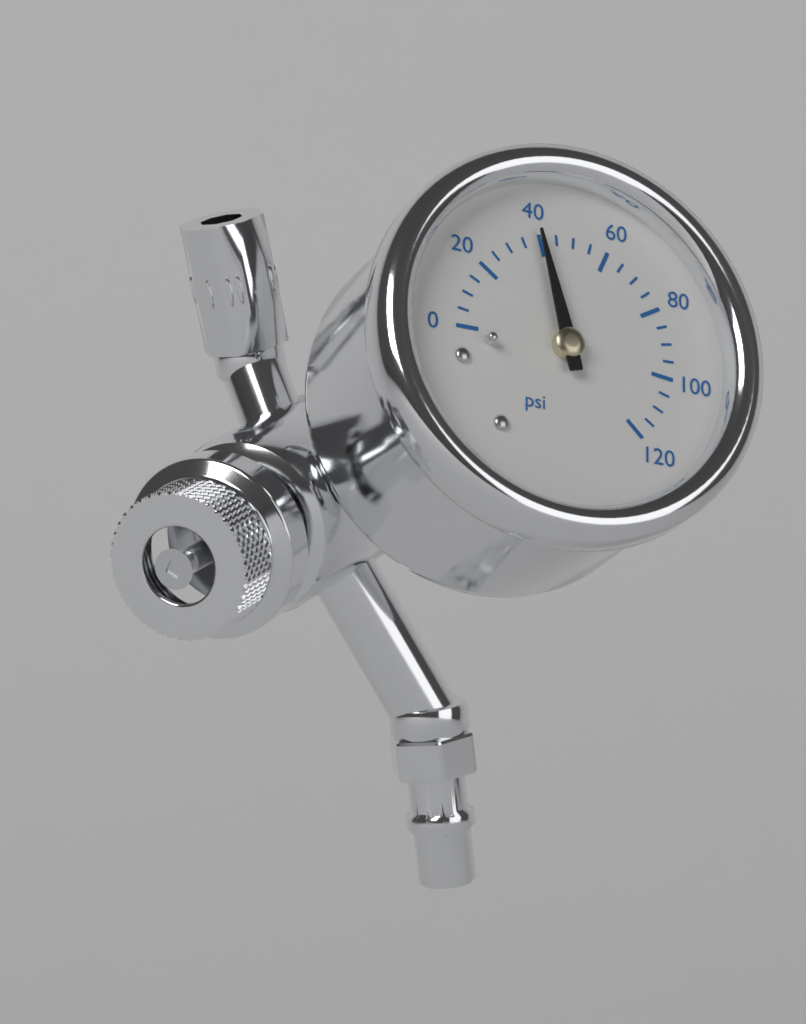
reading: 40 psi
